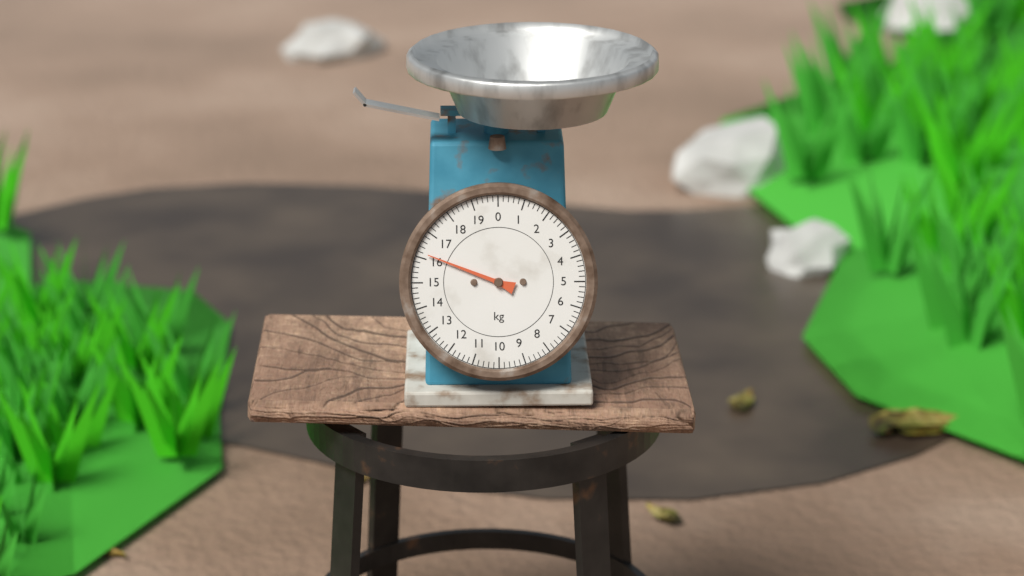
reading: 16.2 kg
